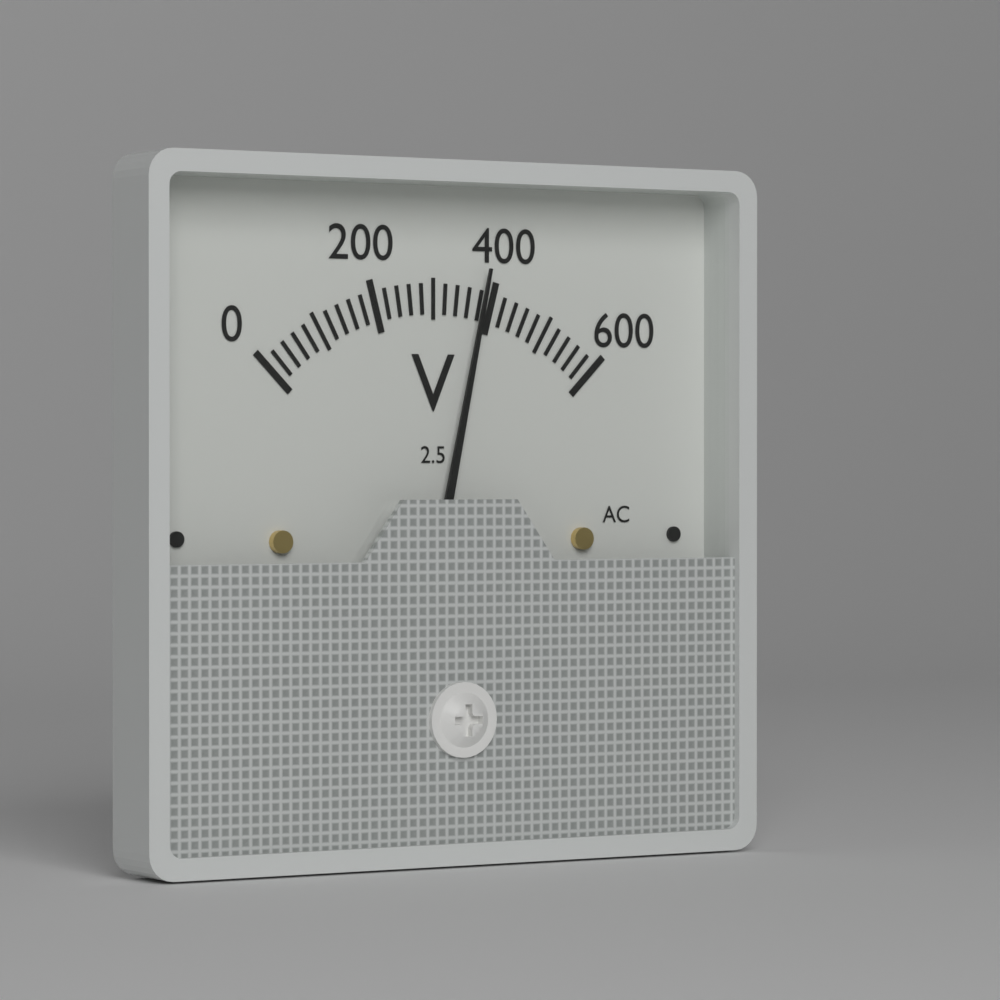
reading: 380 V
